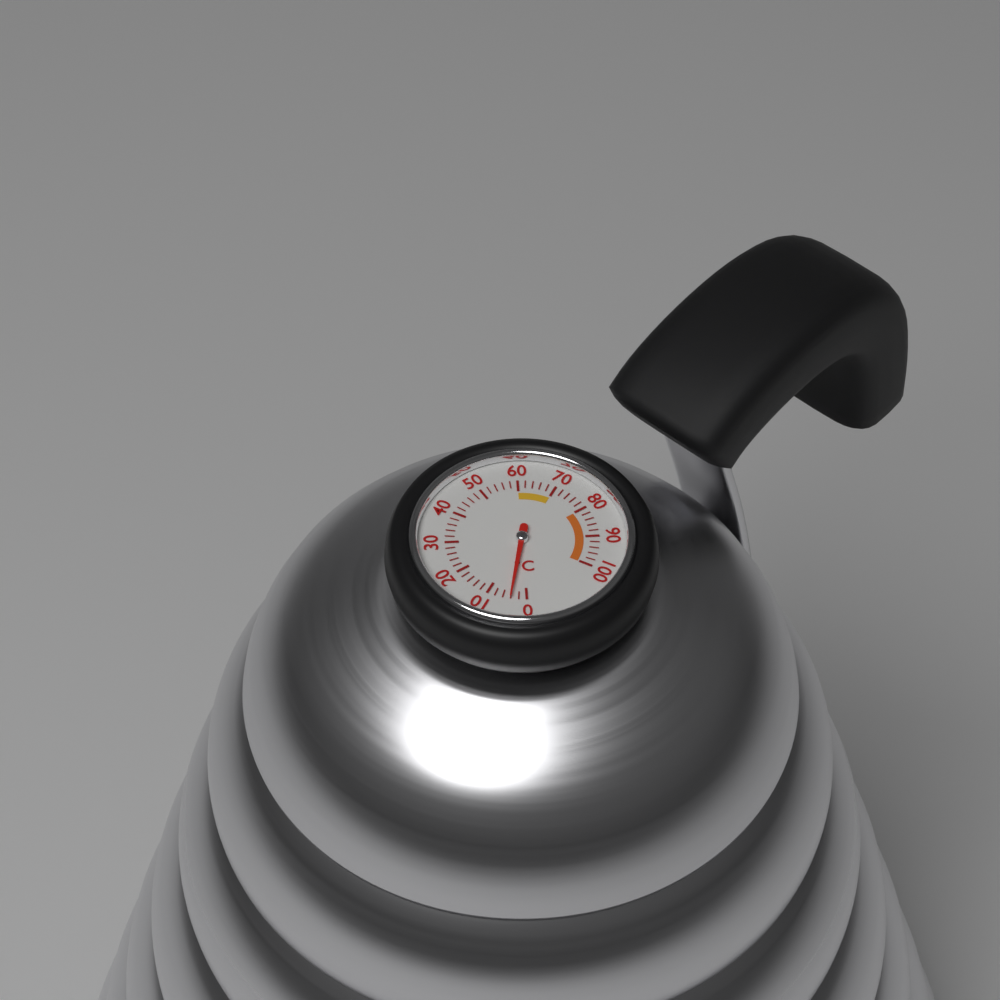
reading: 4 °C
